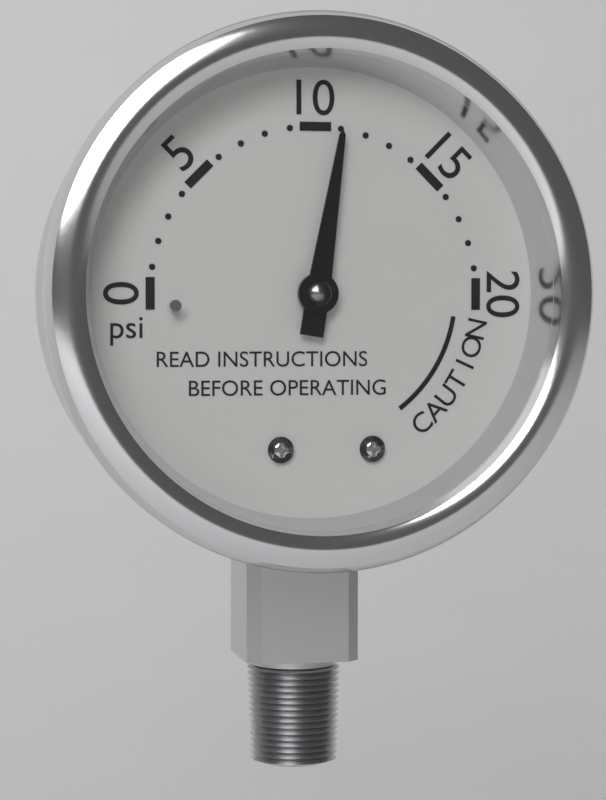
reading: 11 psi
